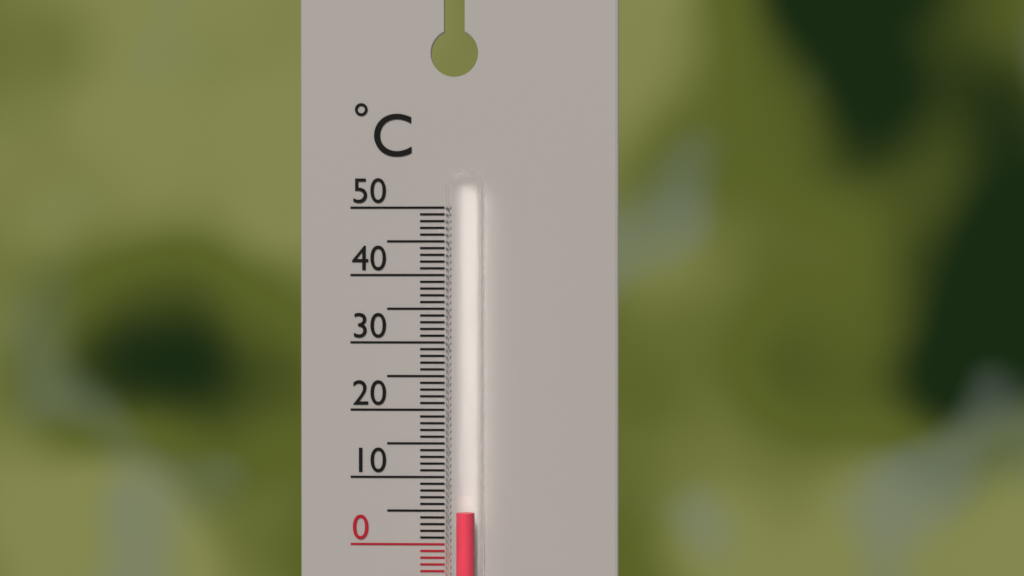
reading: 5 °C
